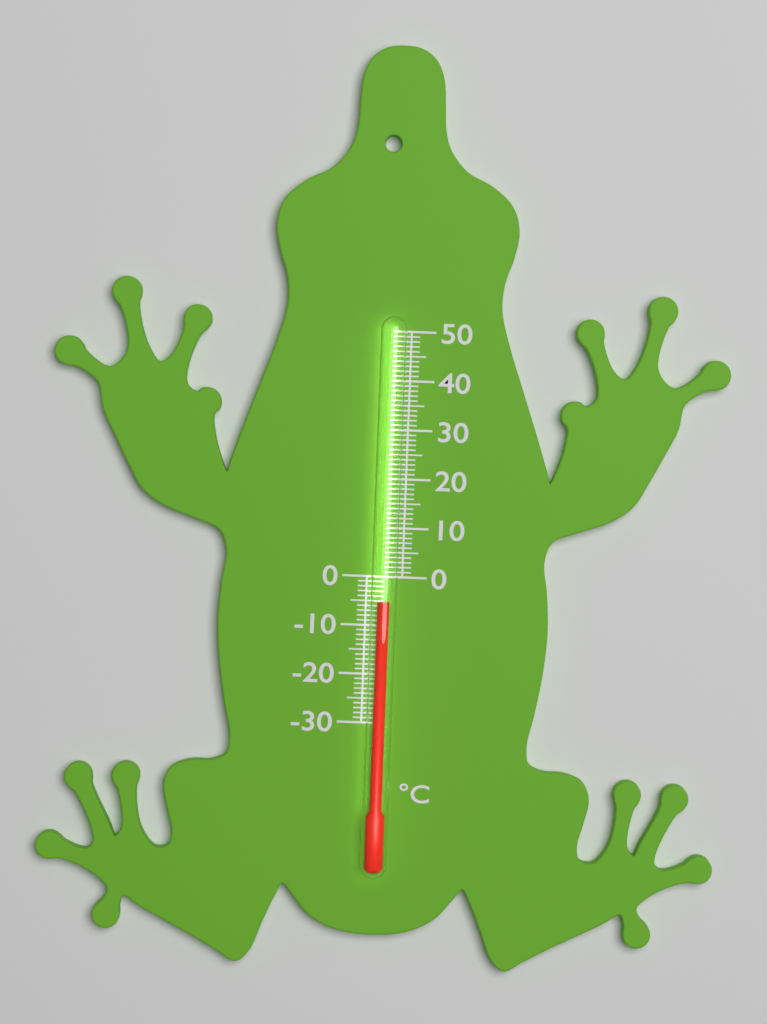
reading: -5 °C
